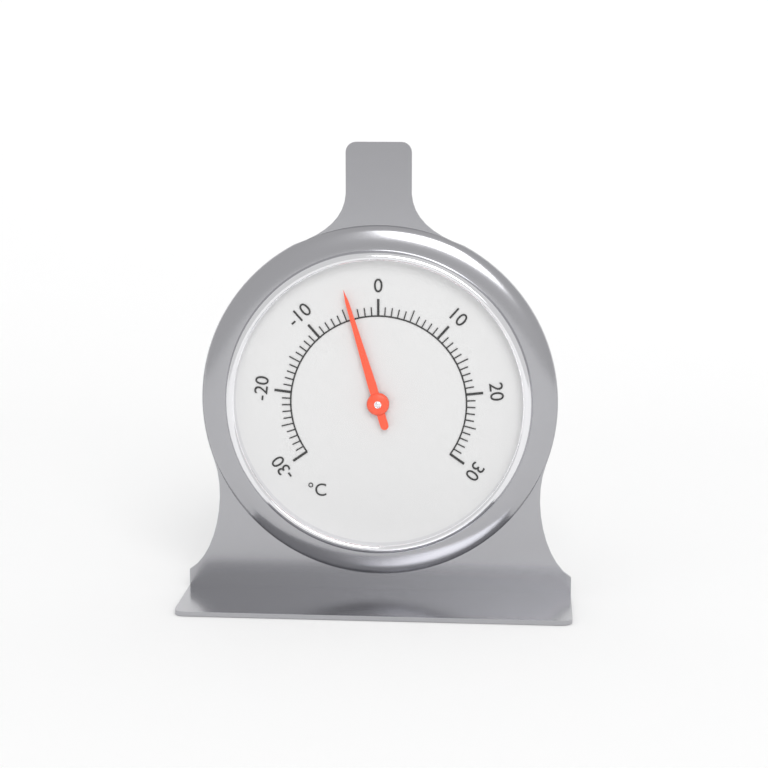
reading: -4 °C
